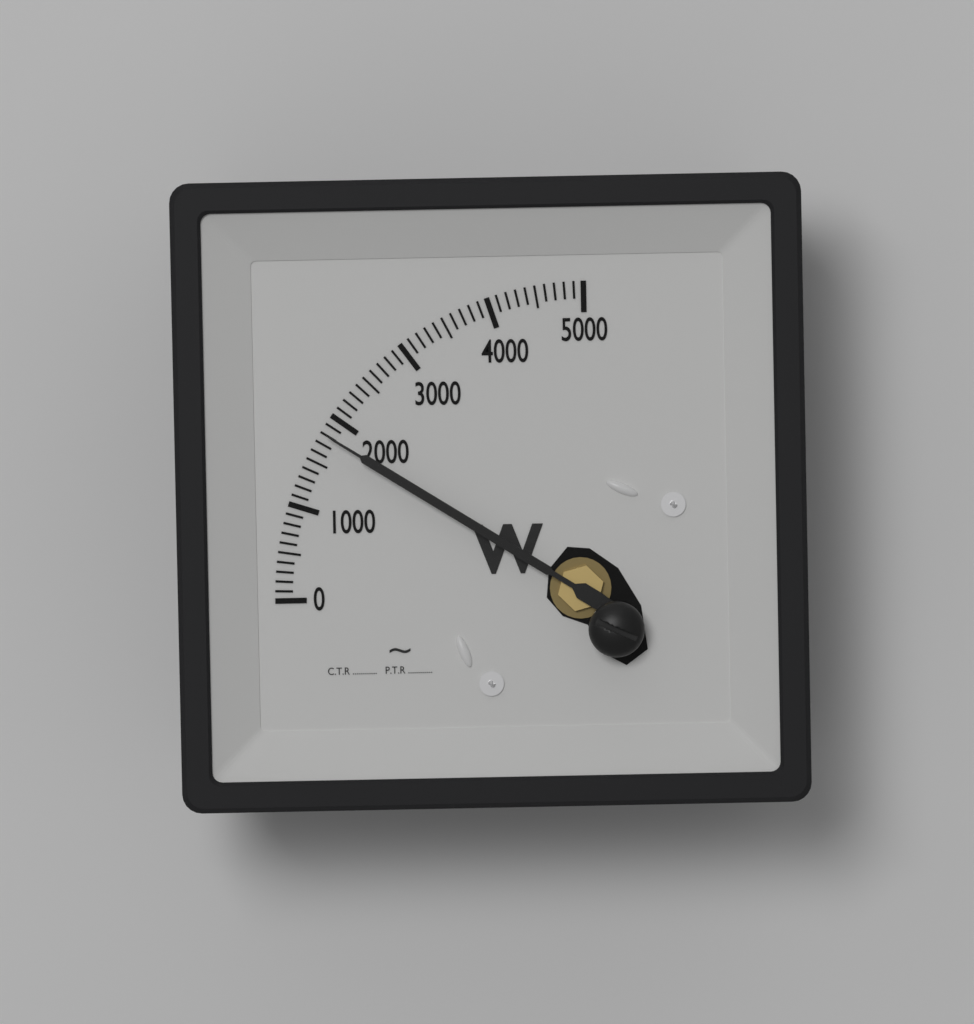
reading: 1800 W
